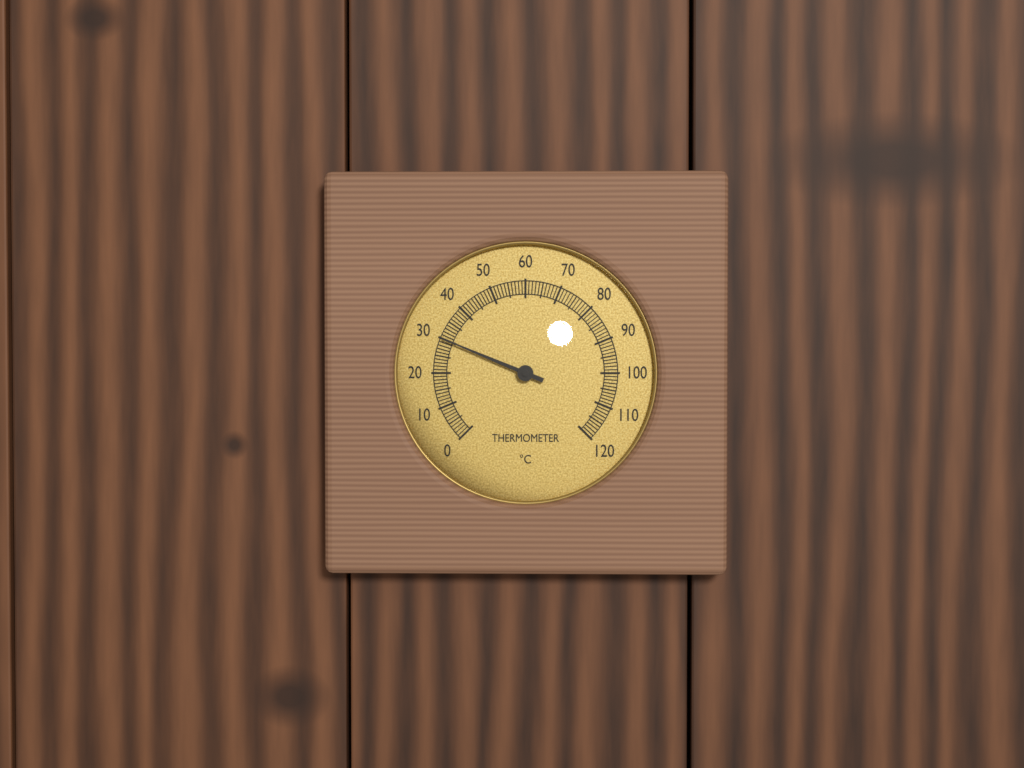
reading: 30 °C
